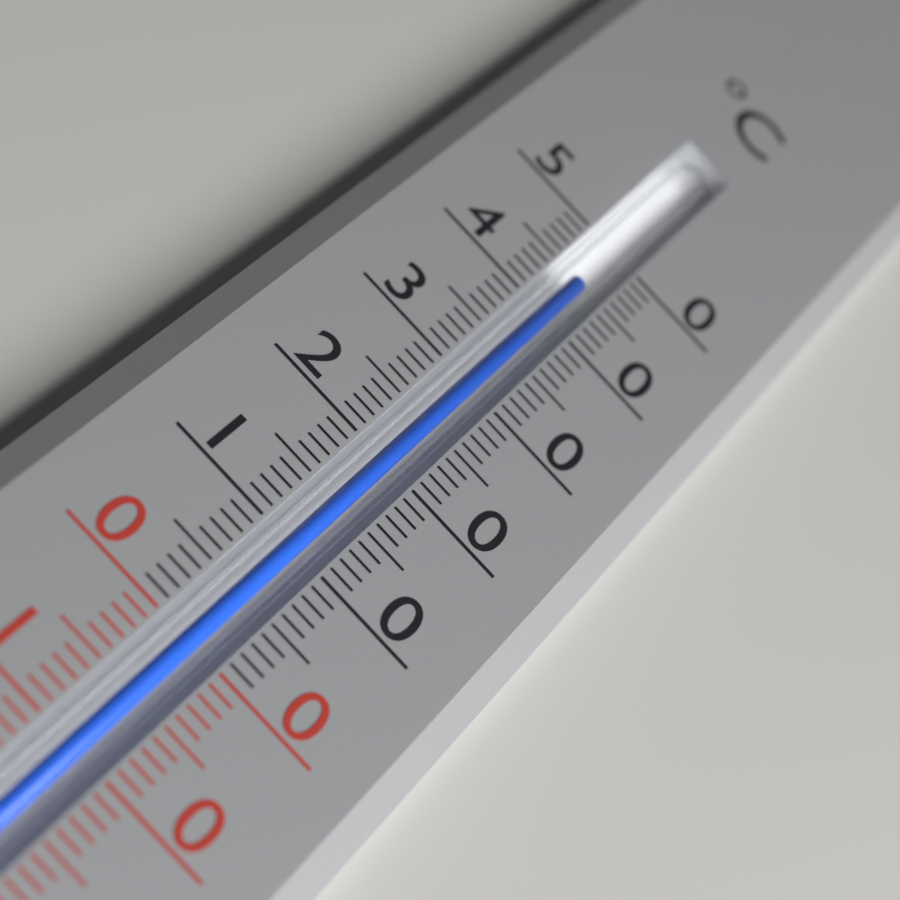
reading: 45 °C
